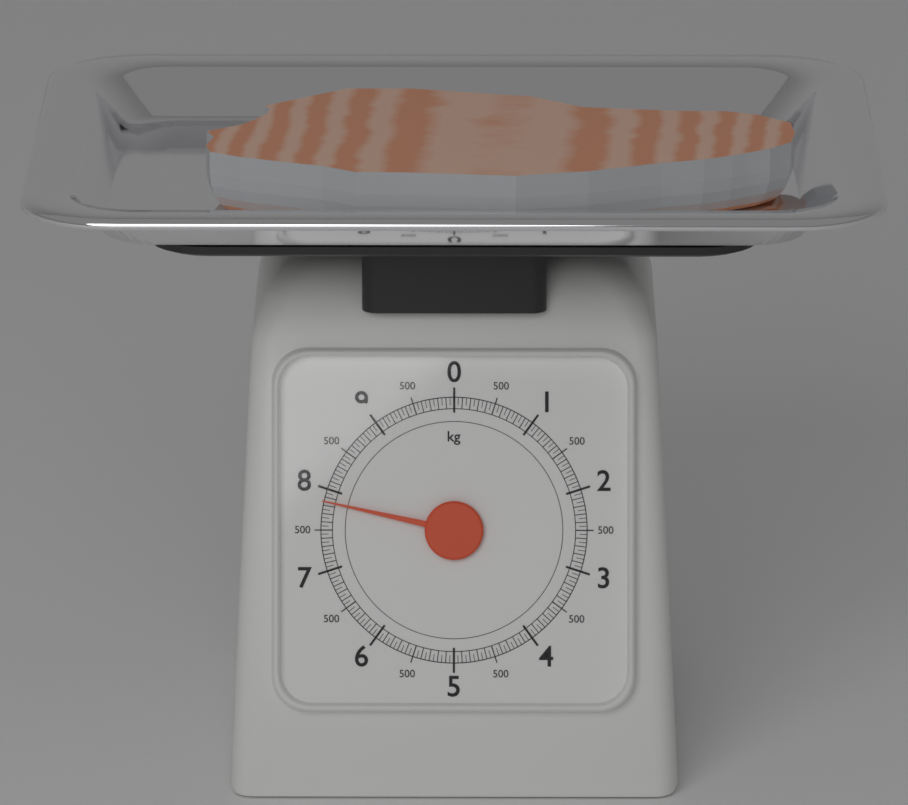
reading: 7.85 kg
